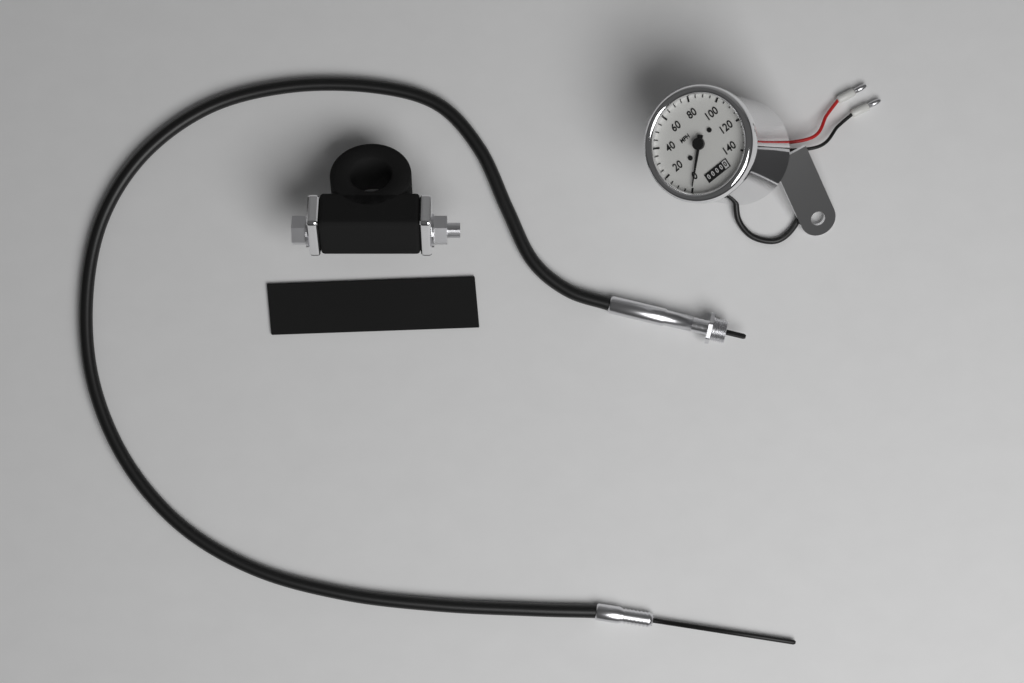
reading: 0 mph
